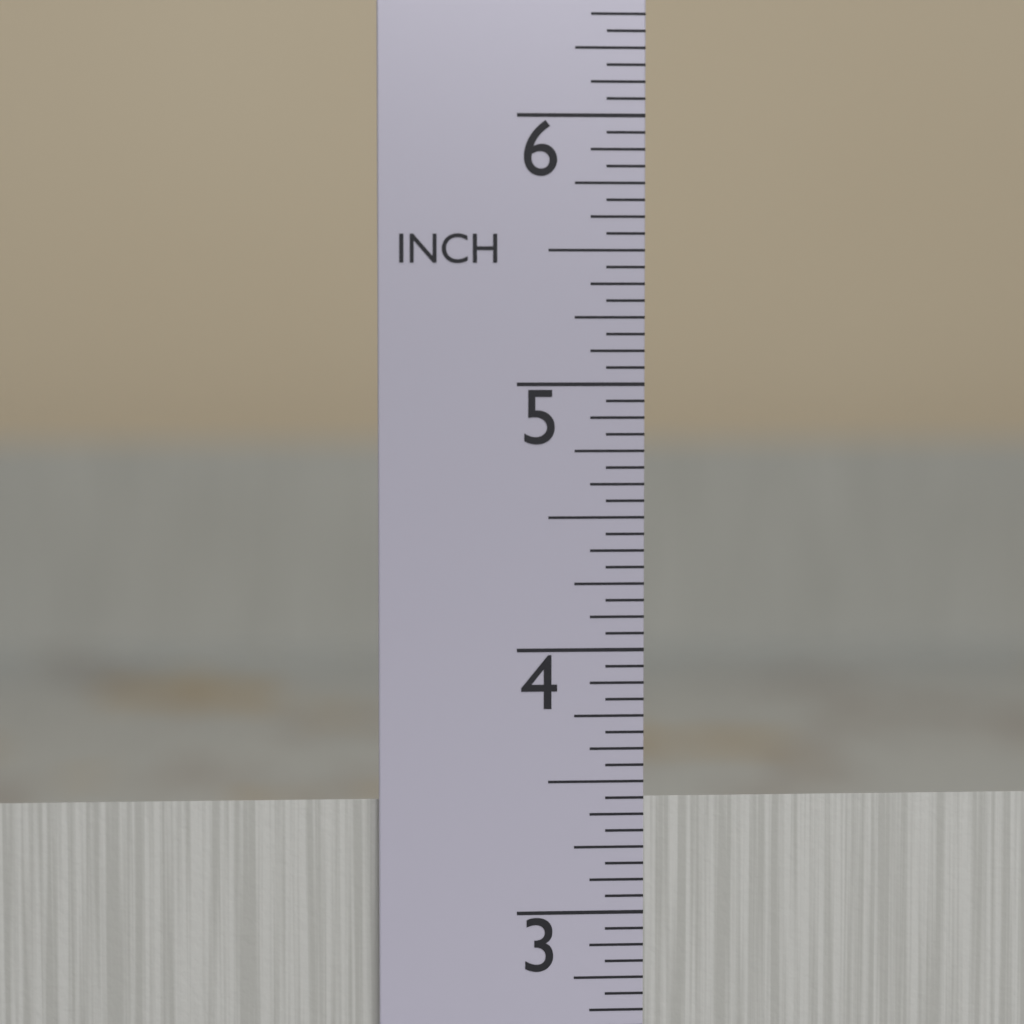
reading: 3.4375 in
